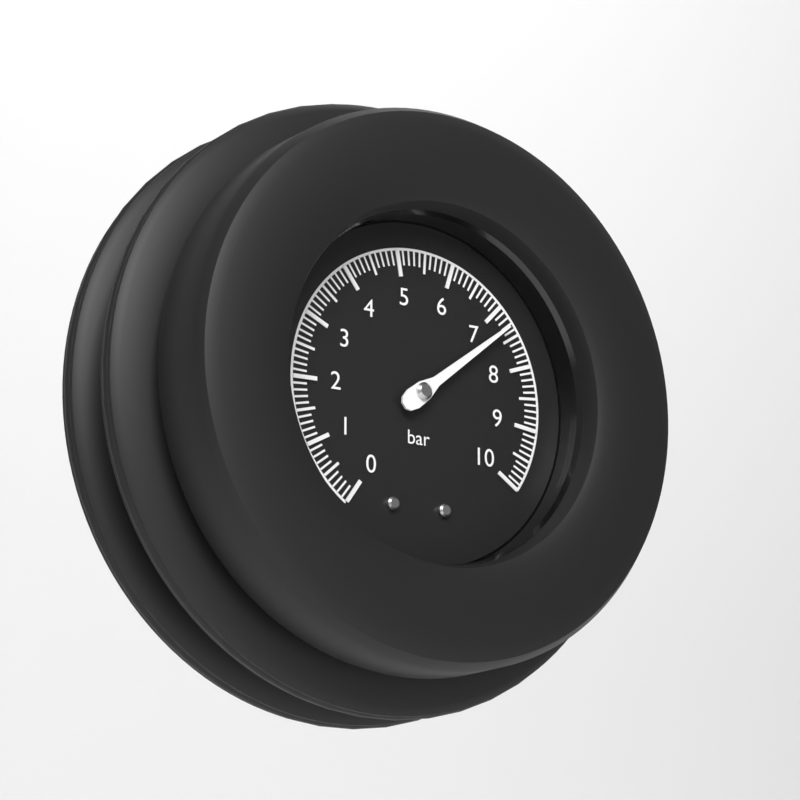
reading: 7.3 bar
